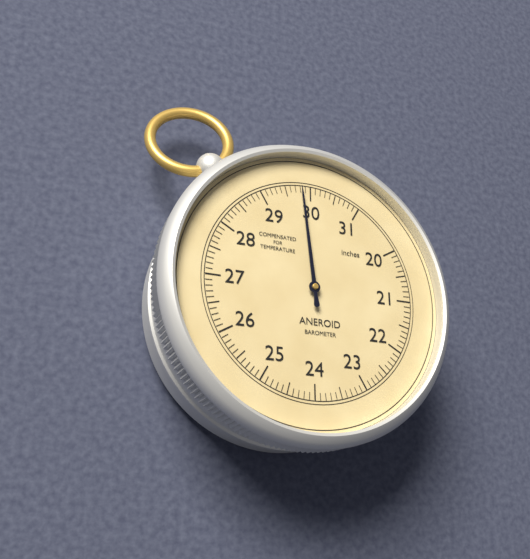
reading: 29.8 inches
